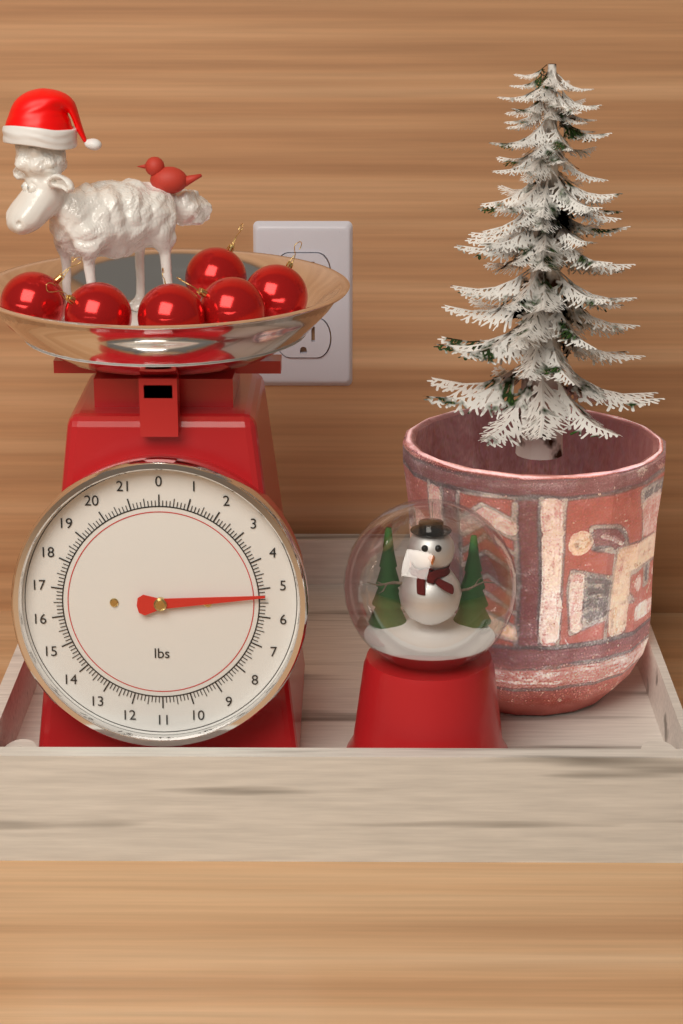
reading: 5.250 lbs
